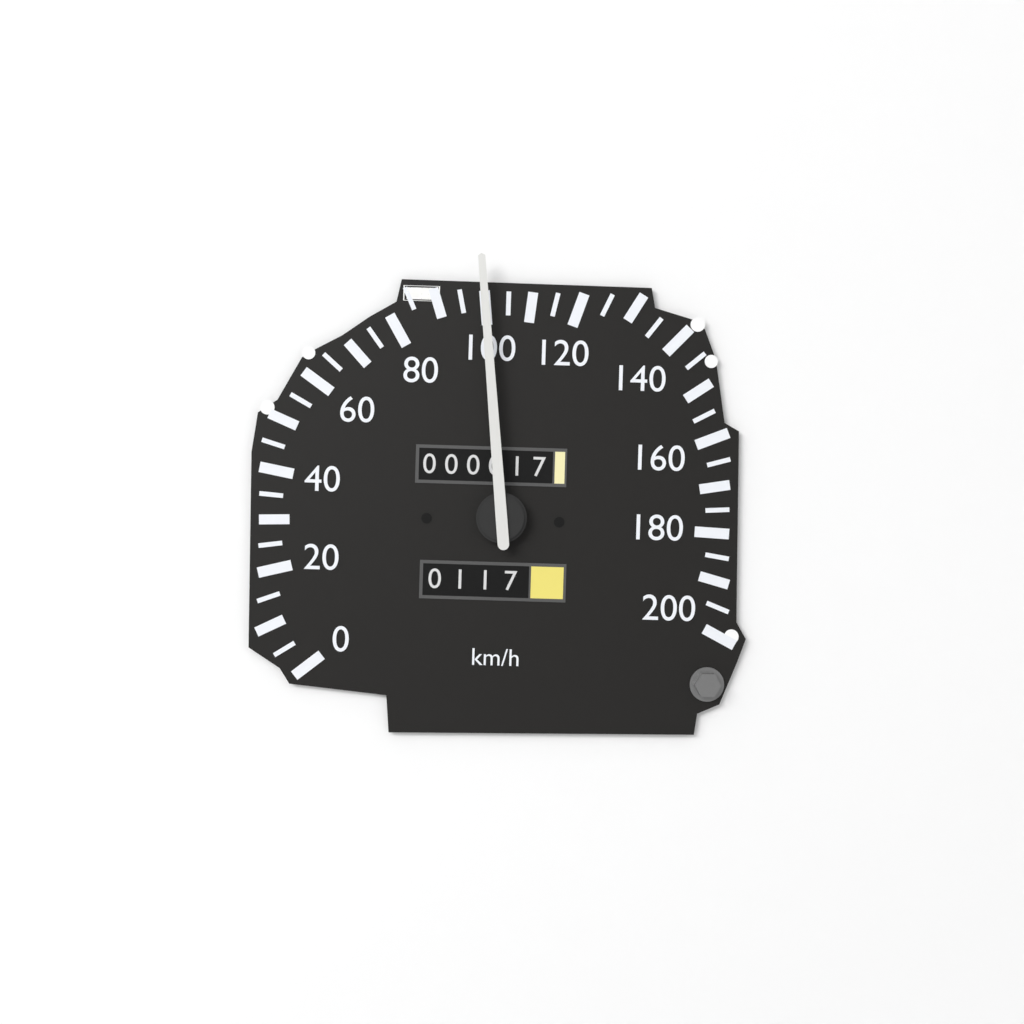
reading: 100 km/h
